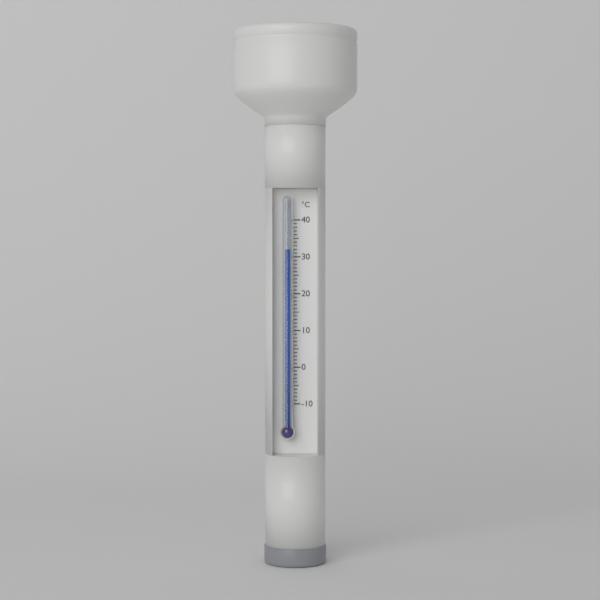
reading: 32 °C
